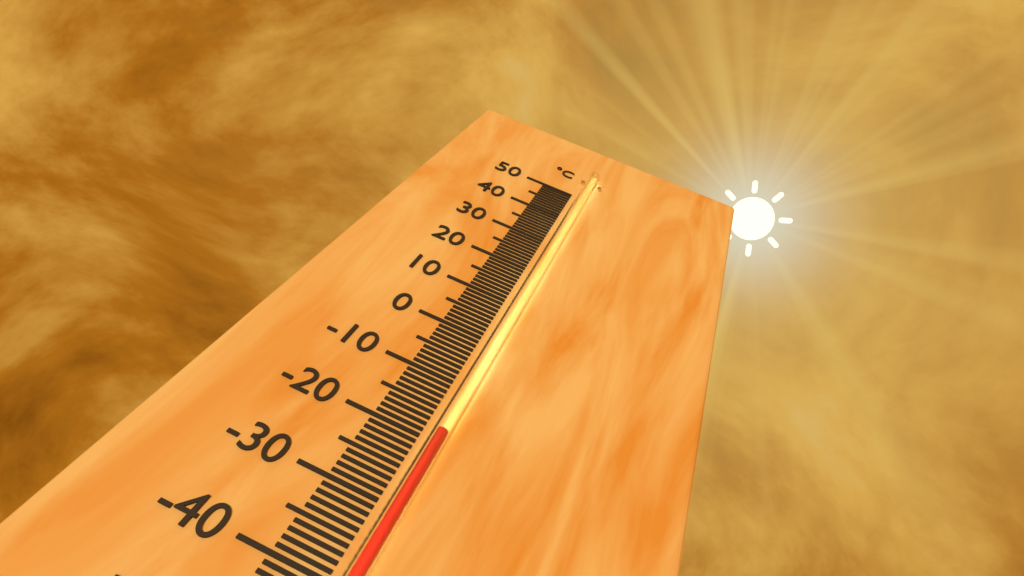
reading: -19 °C
